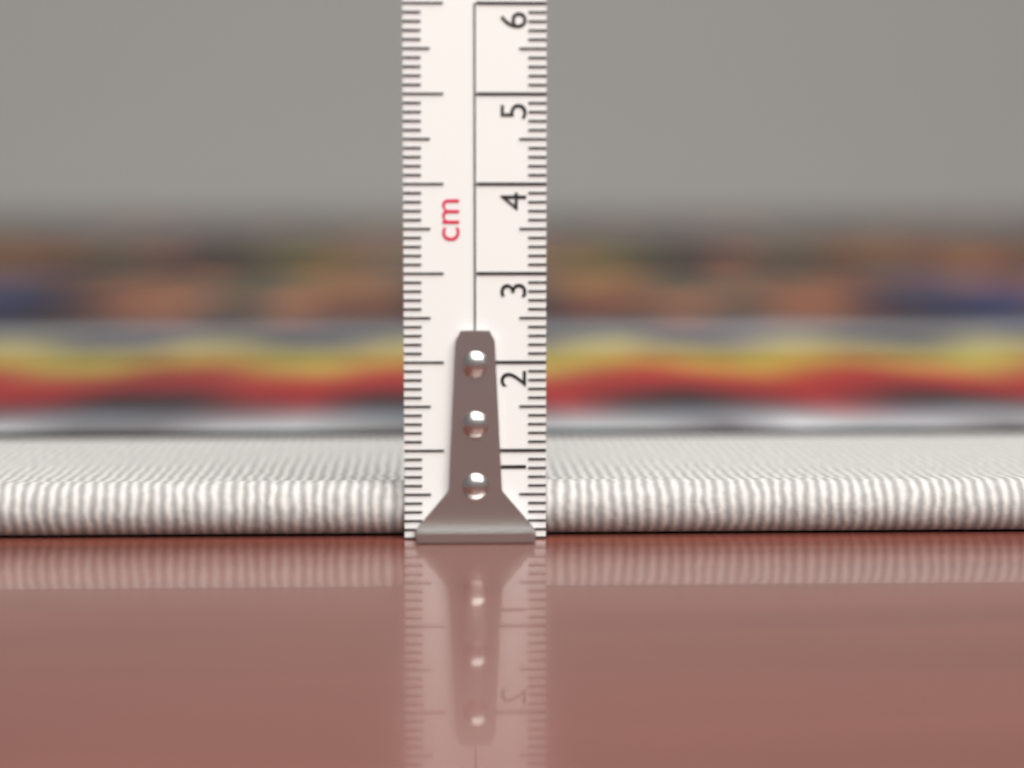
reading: 0.6 cm
